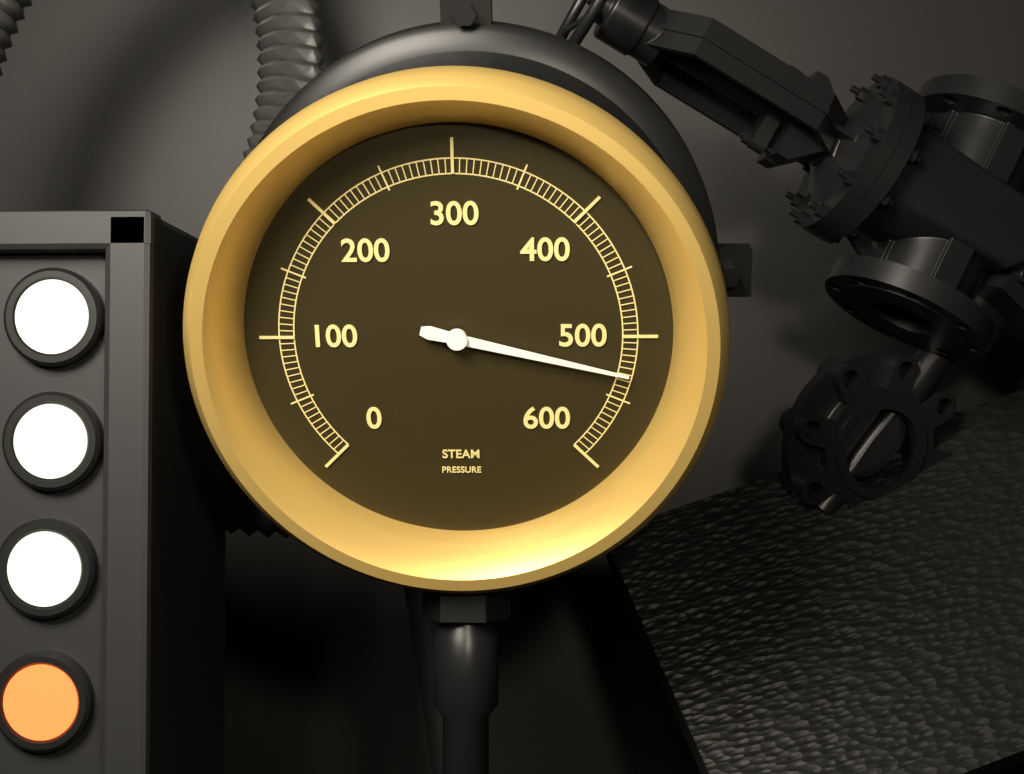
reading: 530 (no unit)
